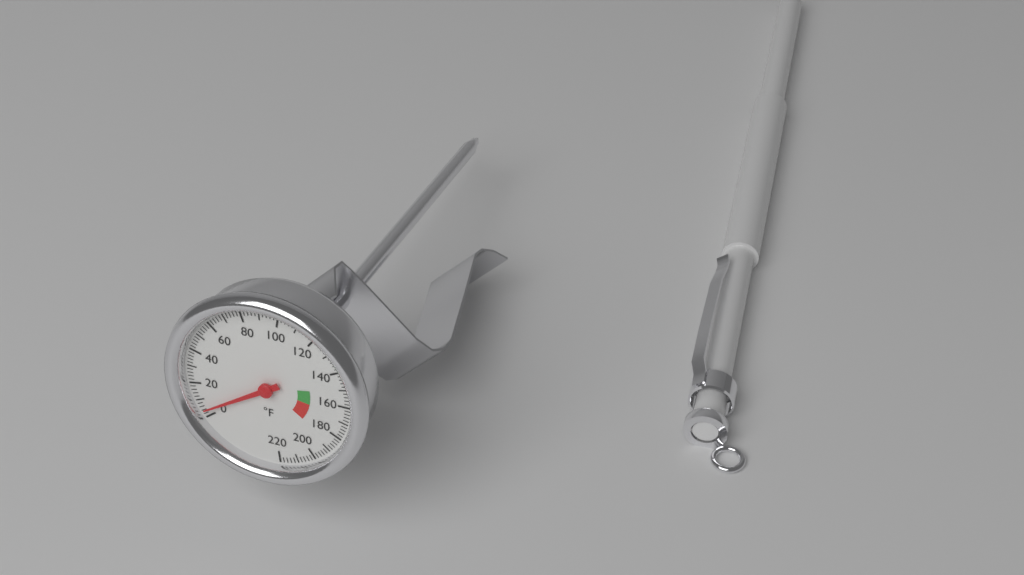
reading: 4 °F
